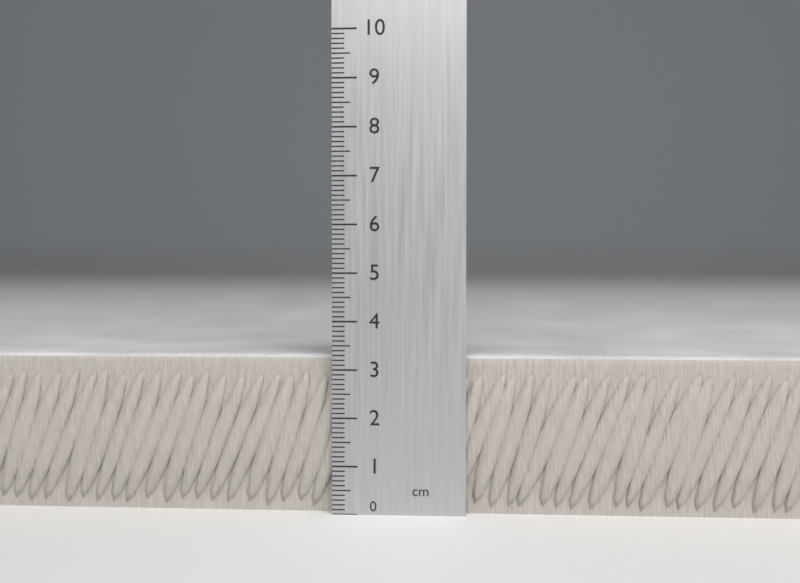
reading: 3.3 cm
